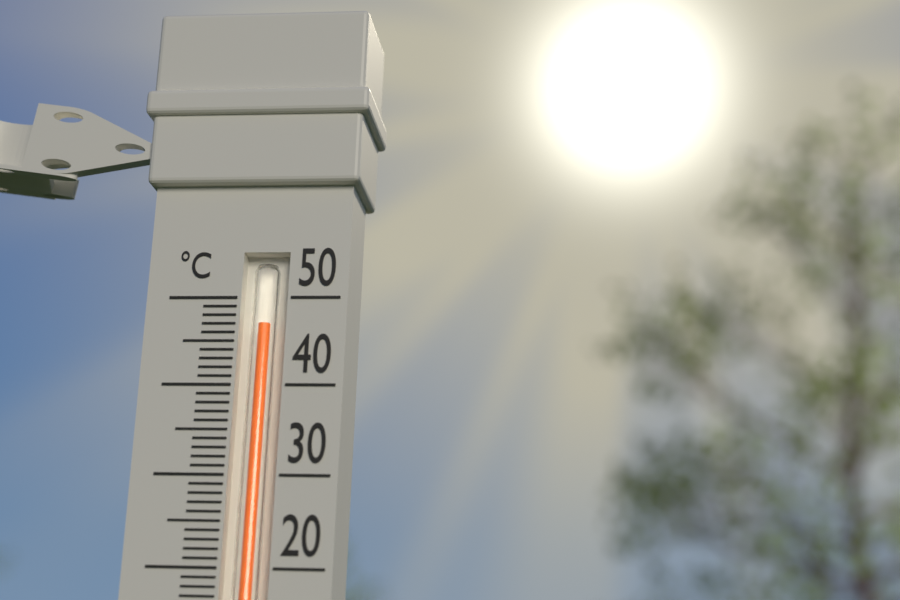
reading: 47 °C
